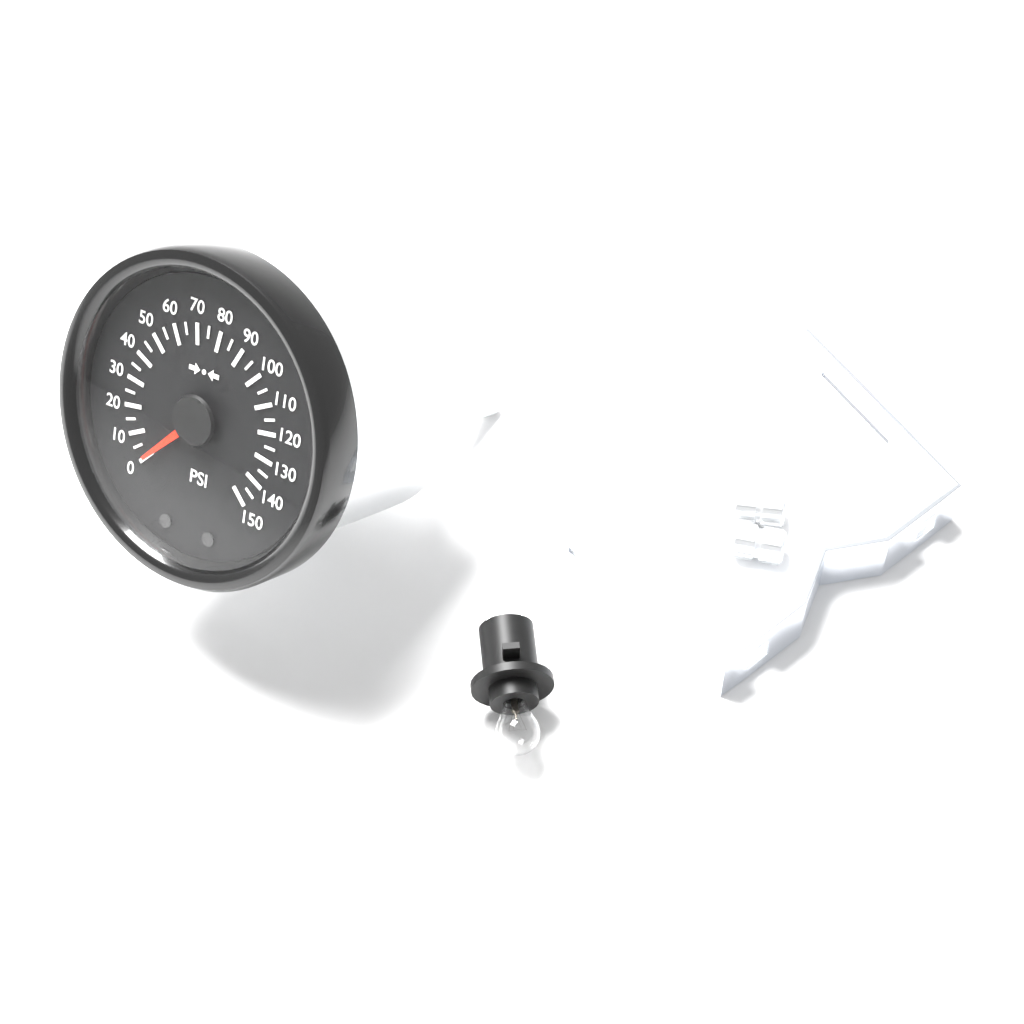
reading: 0 psi
